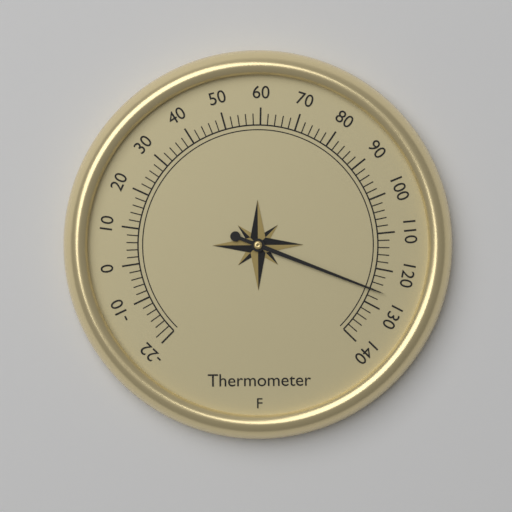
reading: 126 °F
